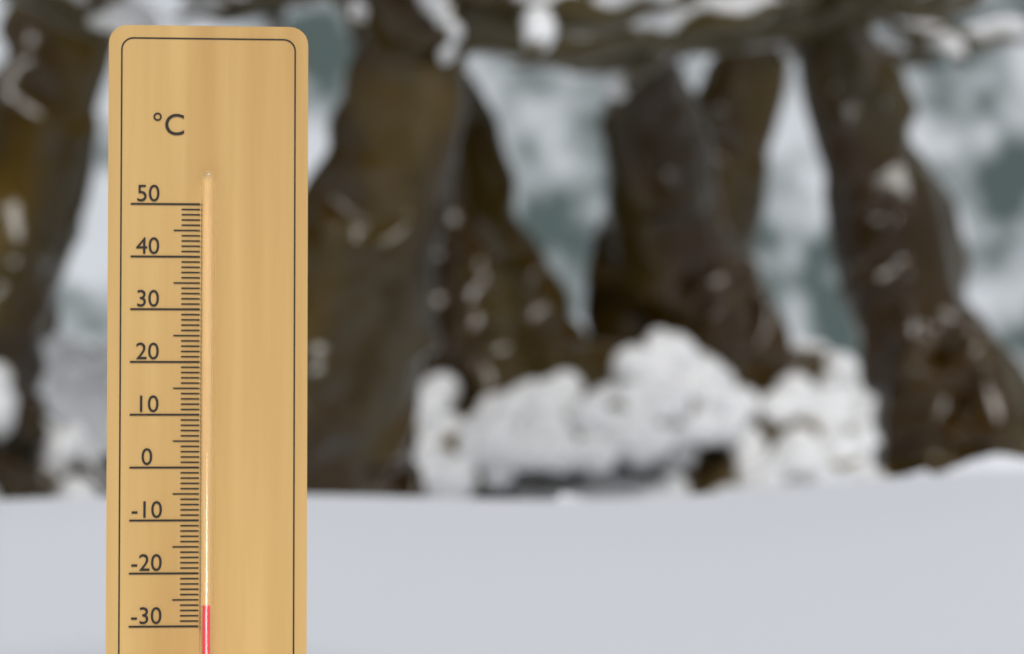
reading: -26 °C
